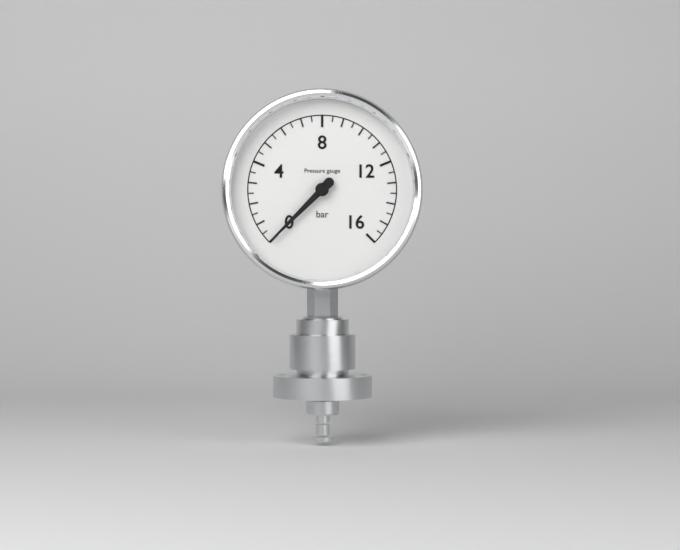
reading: 0.0 bar
